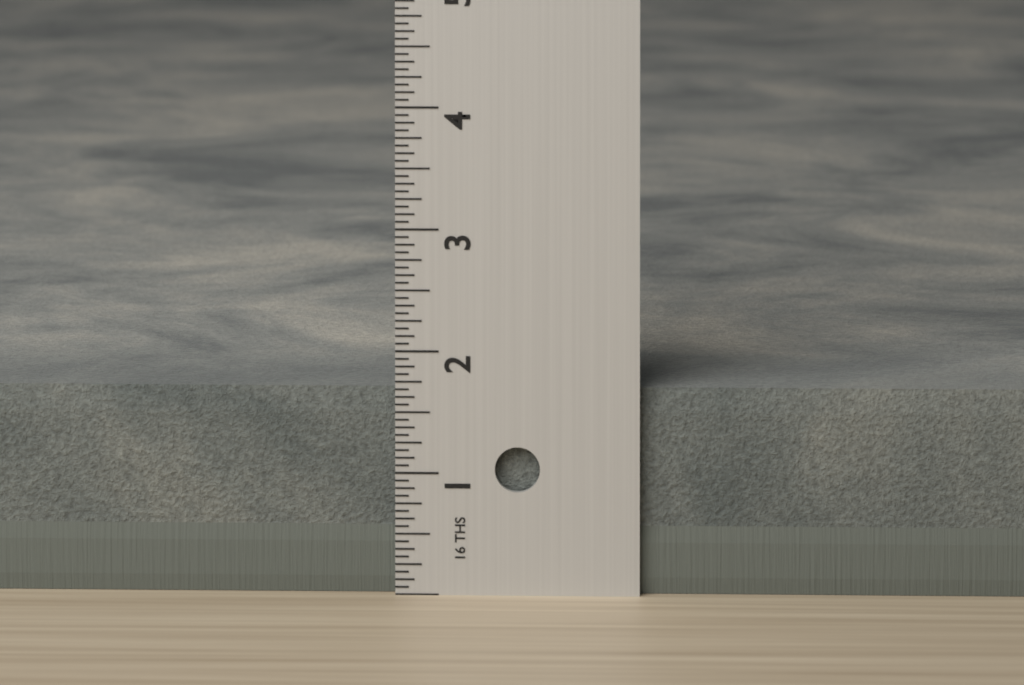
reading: 1.6875 in
